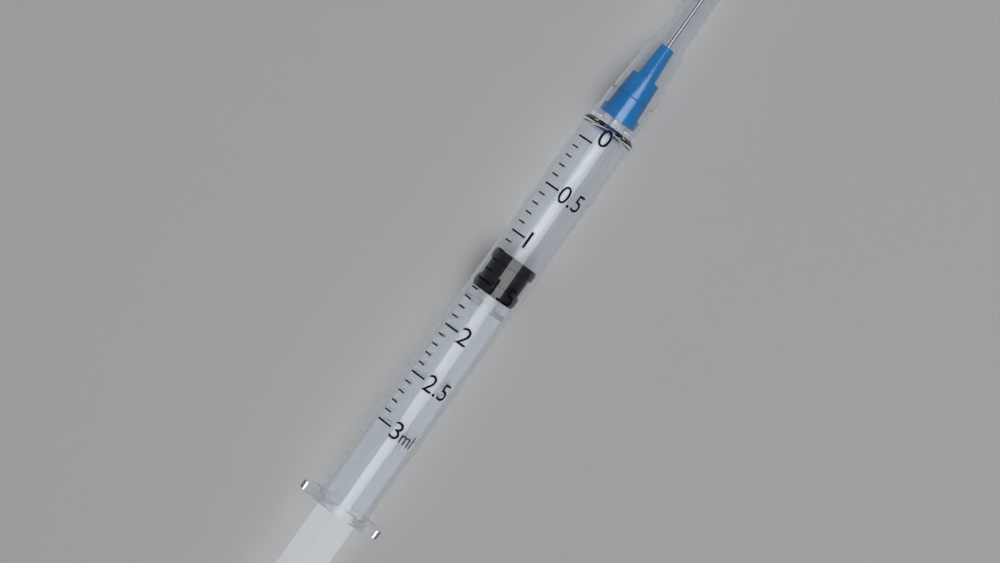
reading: 1.2 ml
